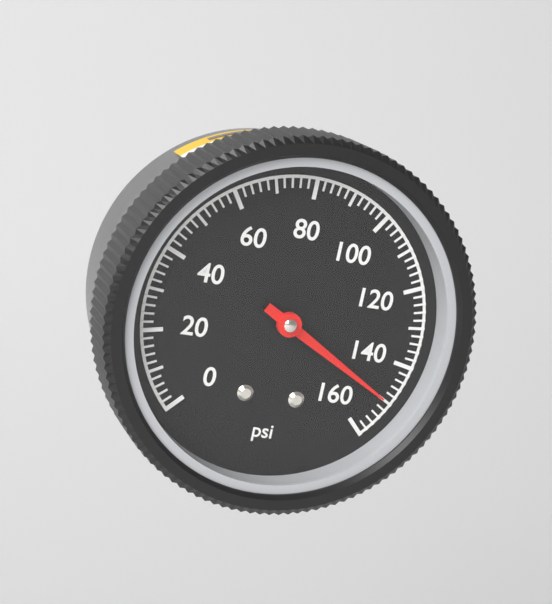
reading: 150 psi
